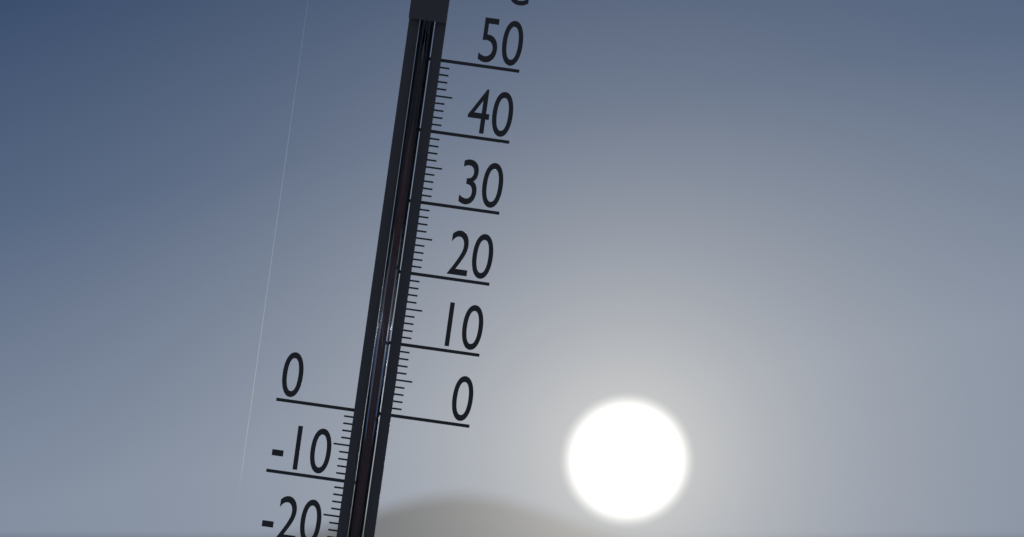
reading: 47 °C
